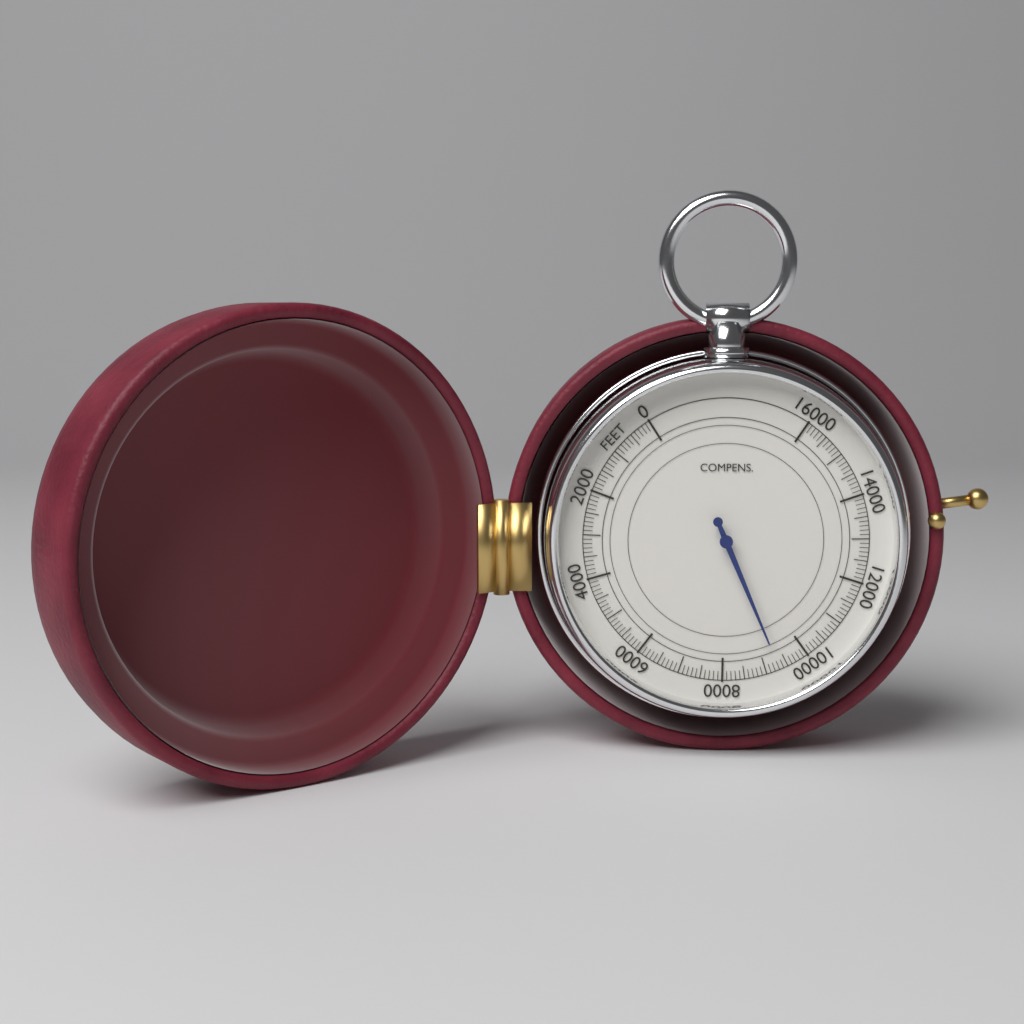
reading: 9300 feet
